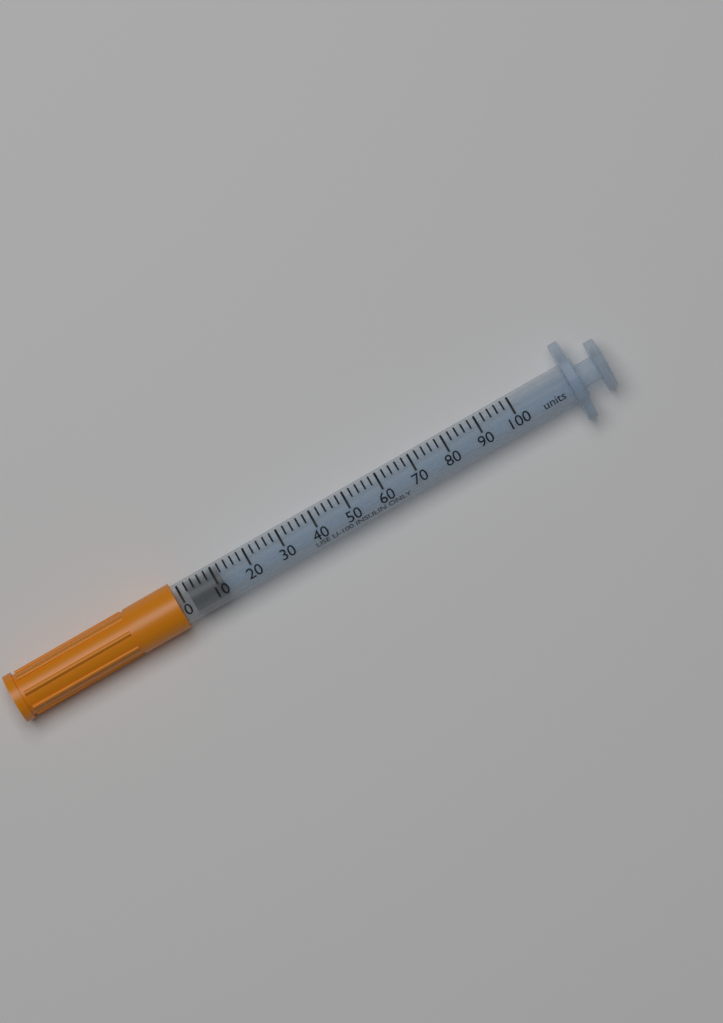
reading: 2 units
